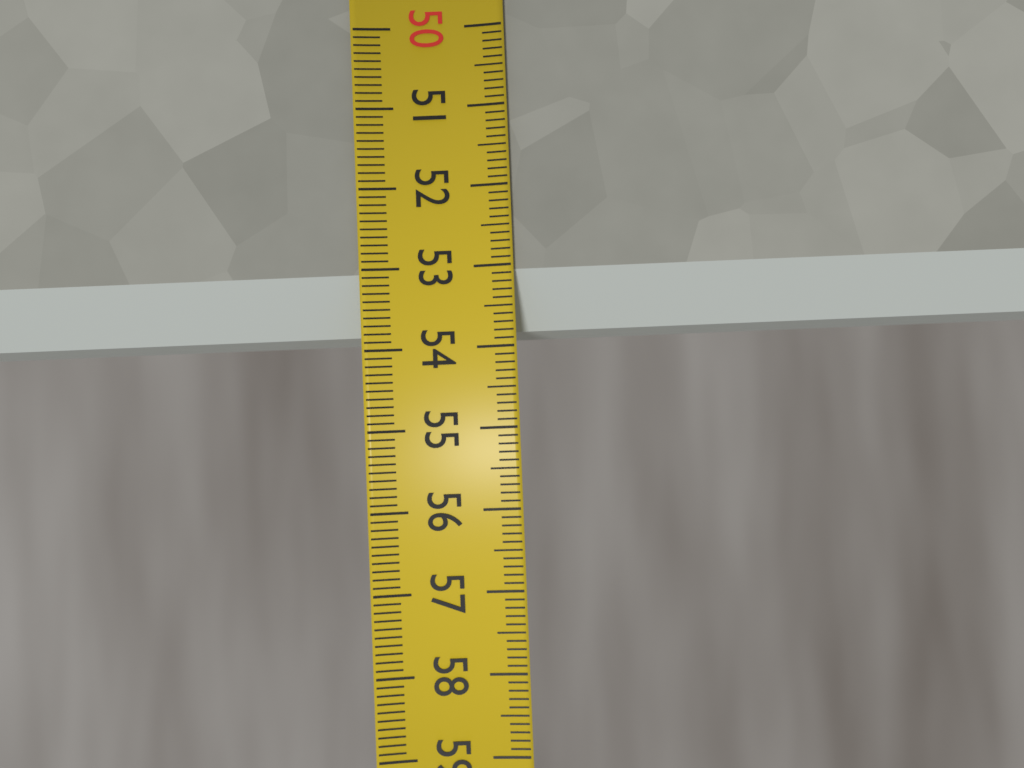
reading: 53.8 (no unit)
